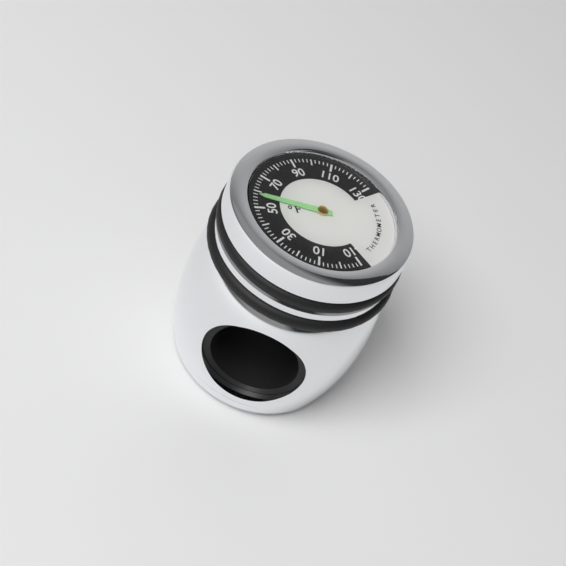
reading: 58 °F
